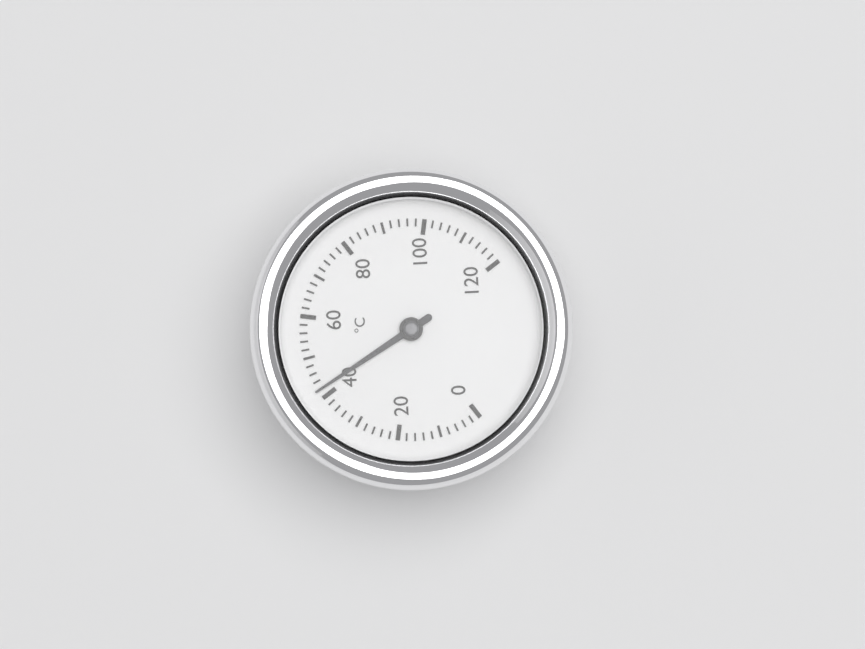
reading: 42 °C
